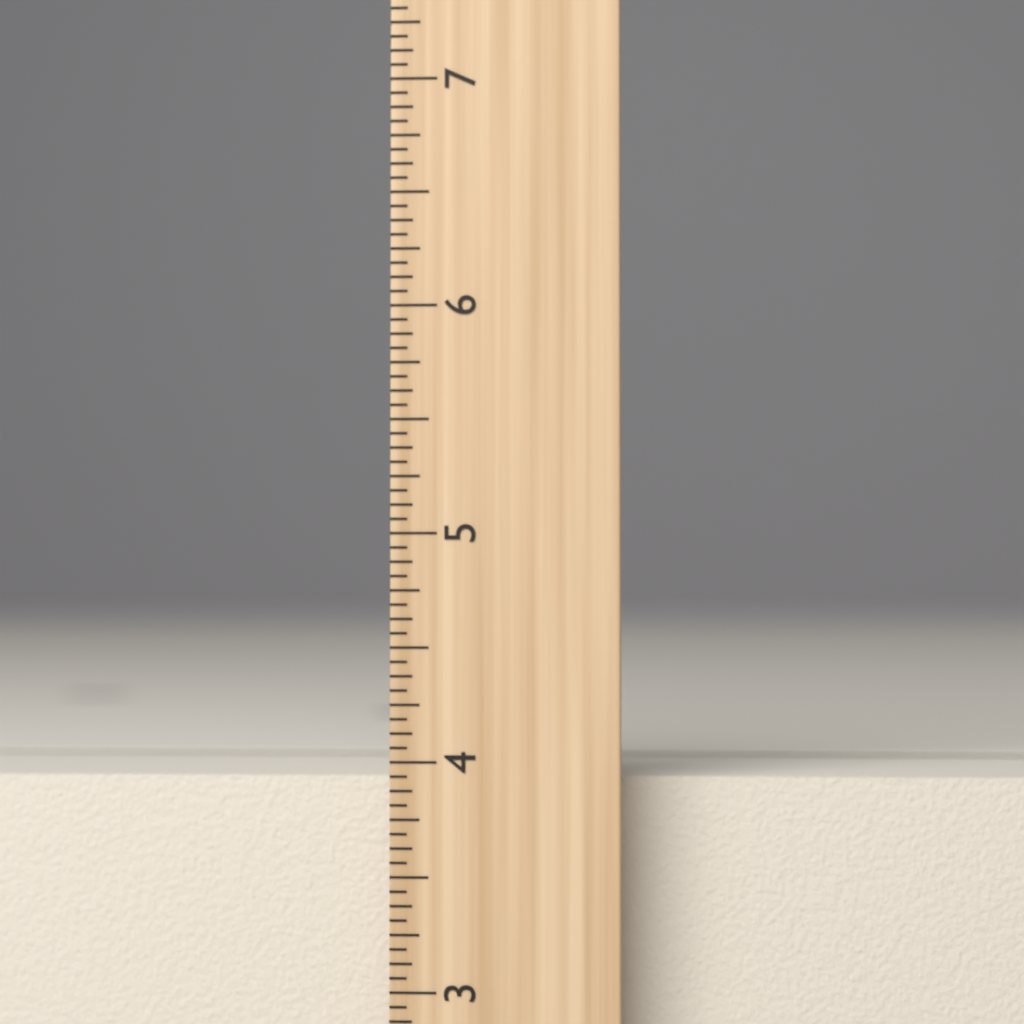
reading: 3.9375 inch
